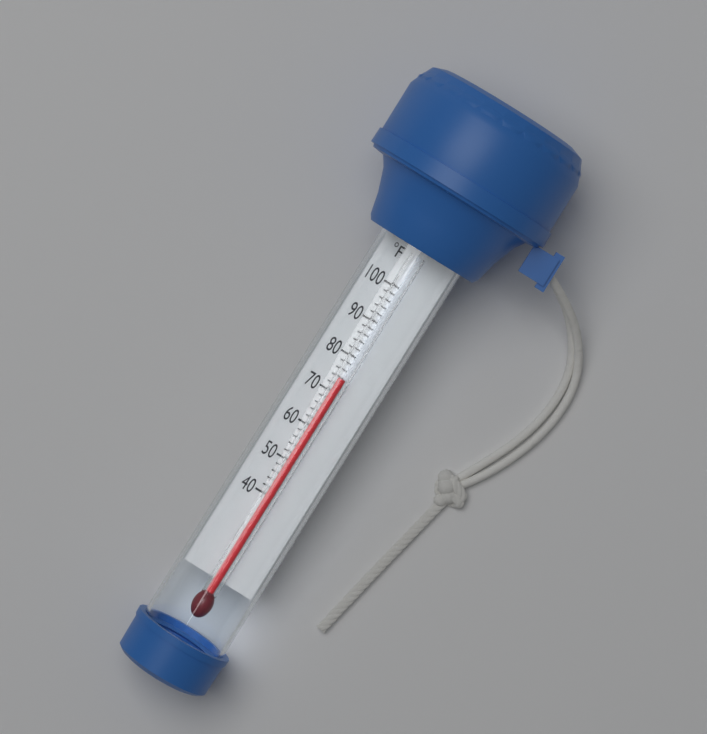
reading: 74 °F
